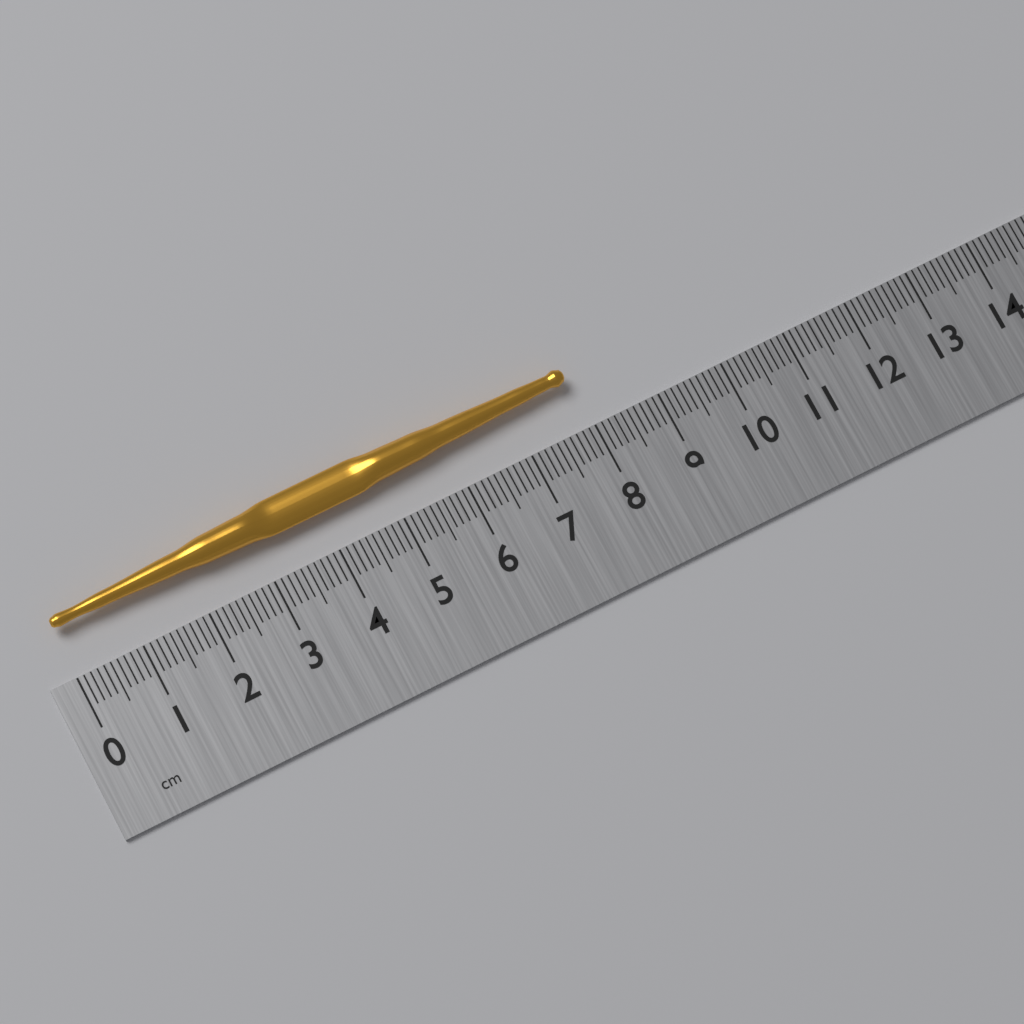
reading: 7.9 cm
